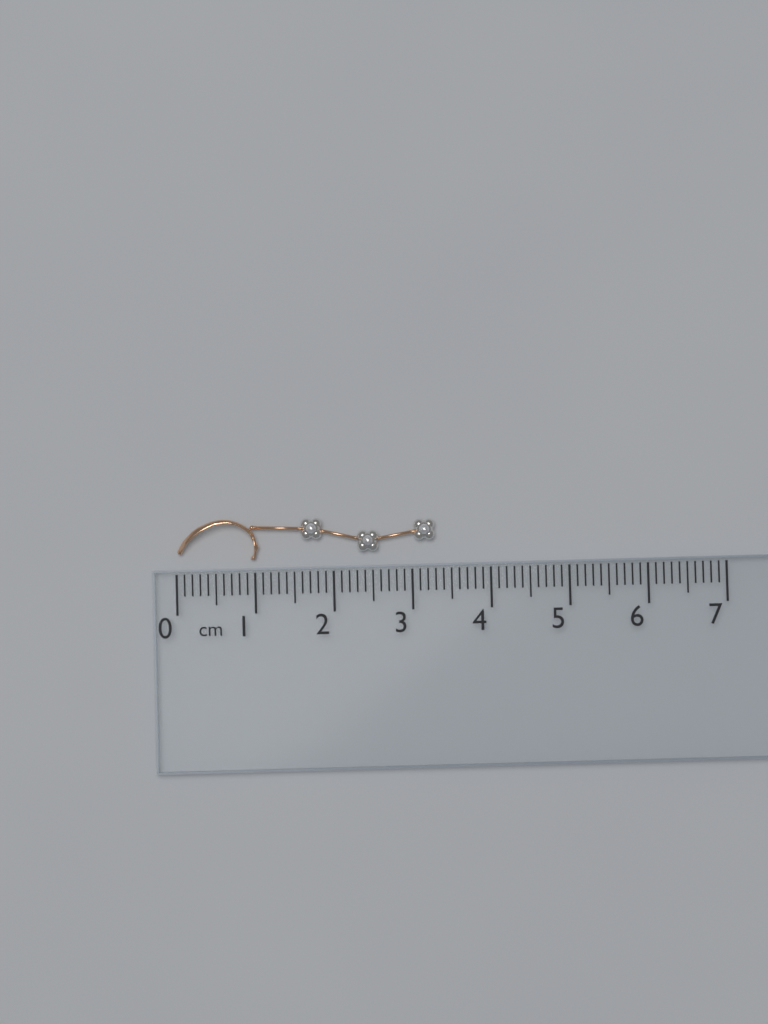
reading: 3.3 cm
